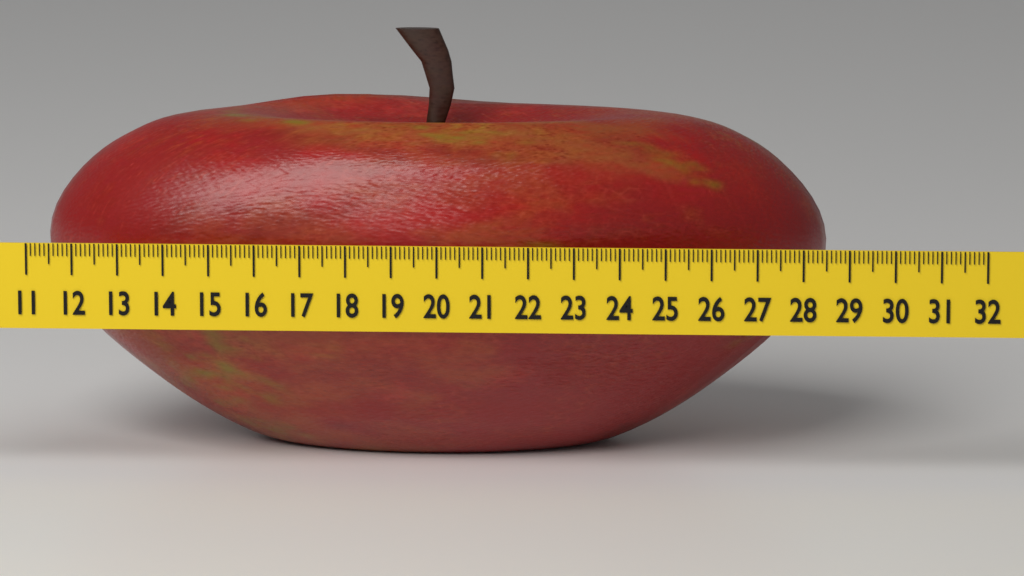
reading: 28.5 (no unit)
